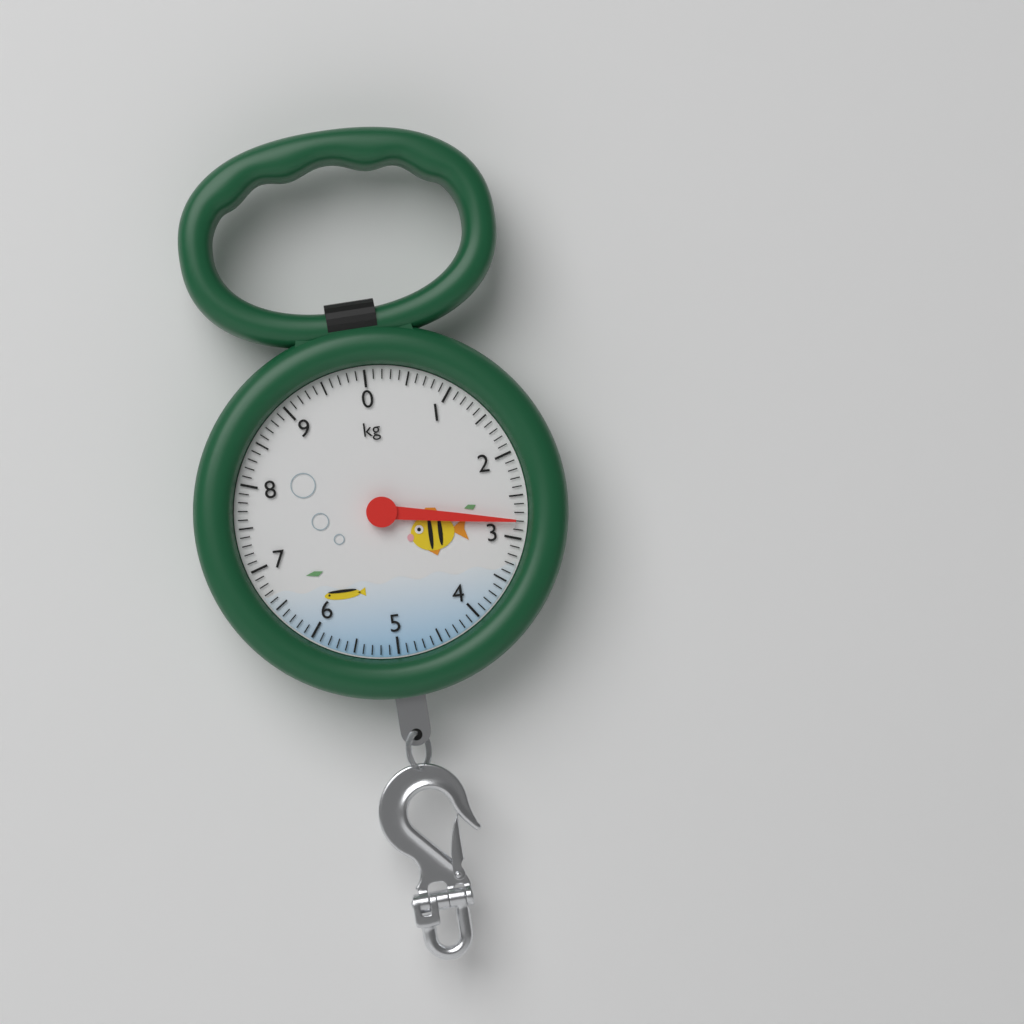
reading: 2.8 kg
